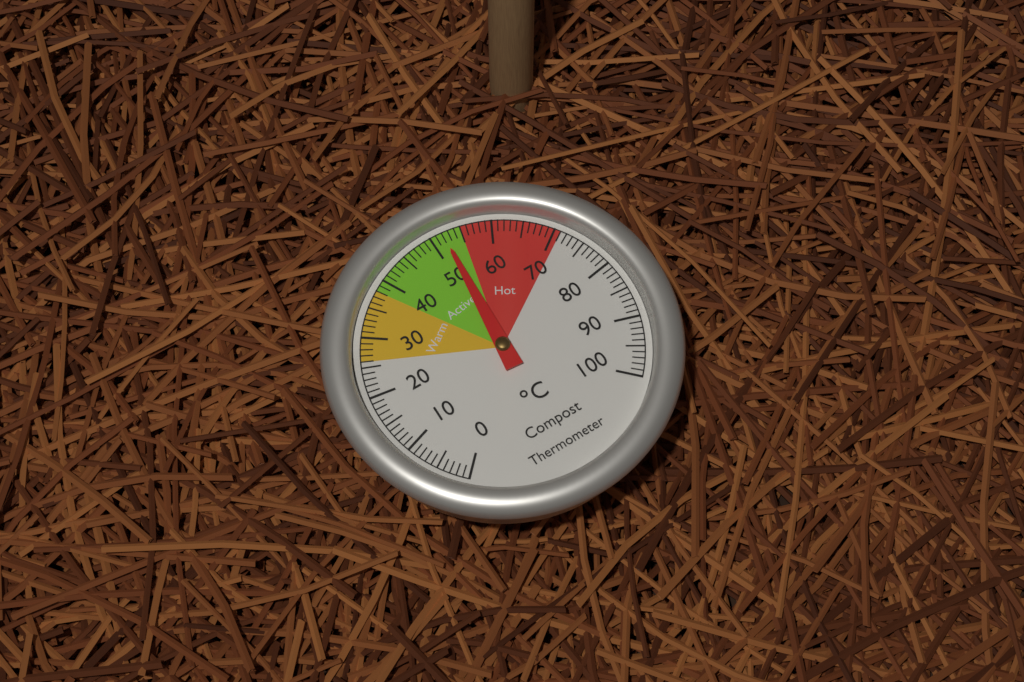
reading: 52 °C
